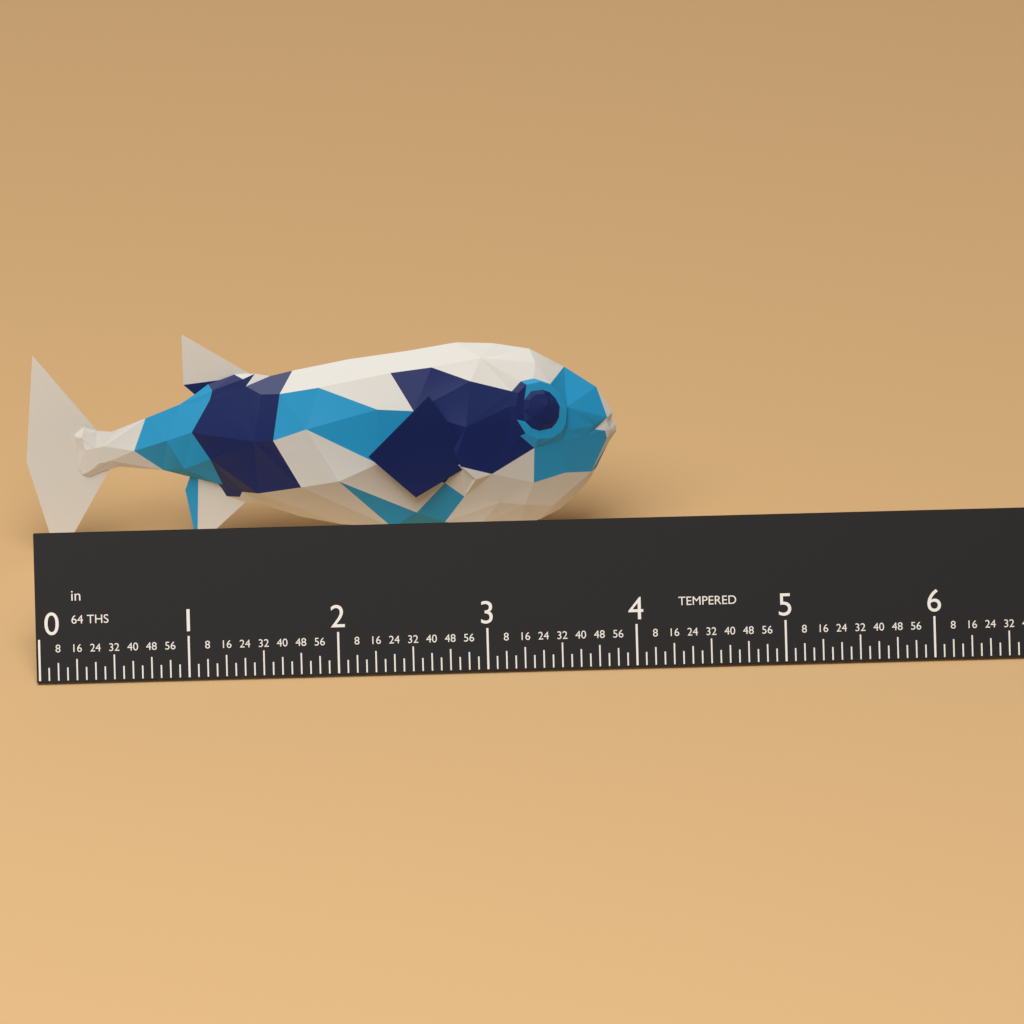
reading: 4.0000 in
